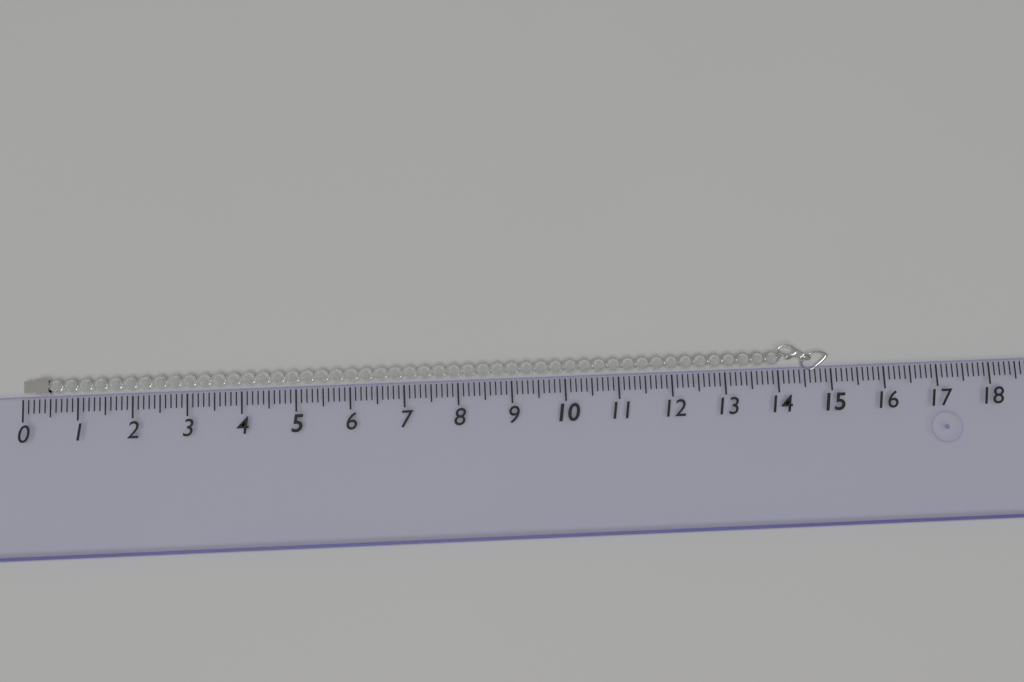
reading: 15.0 (no unit)
